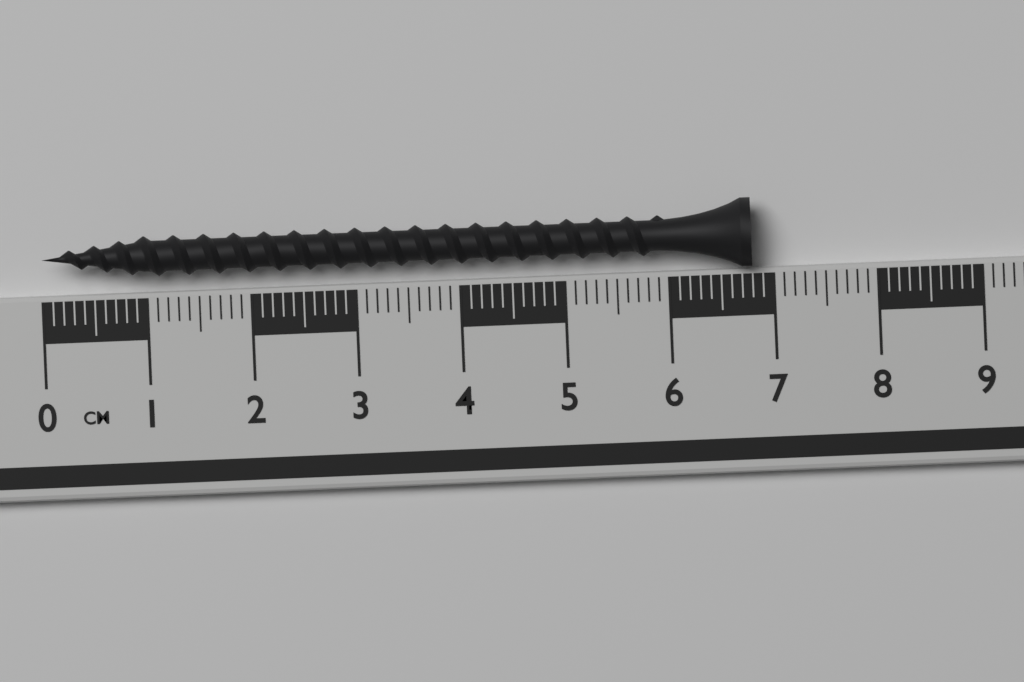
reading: 6.8 cm
